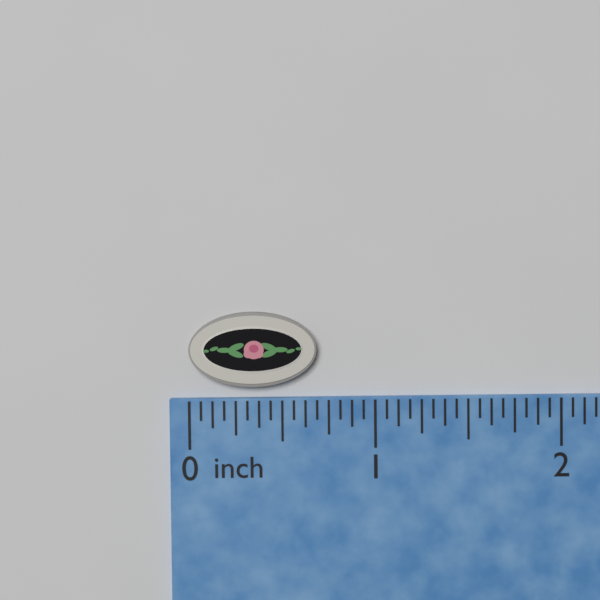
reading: 0.6875 inch
